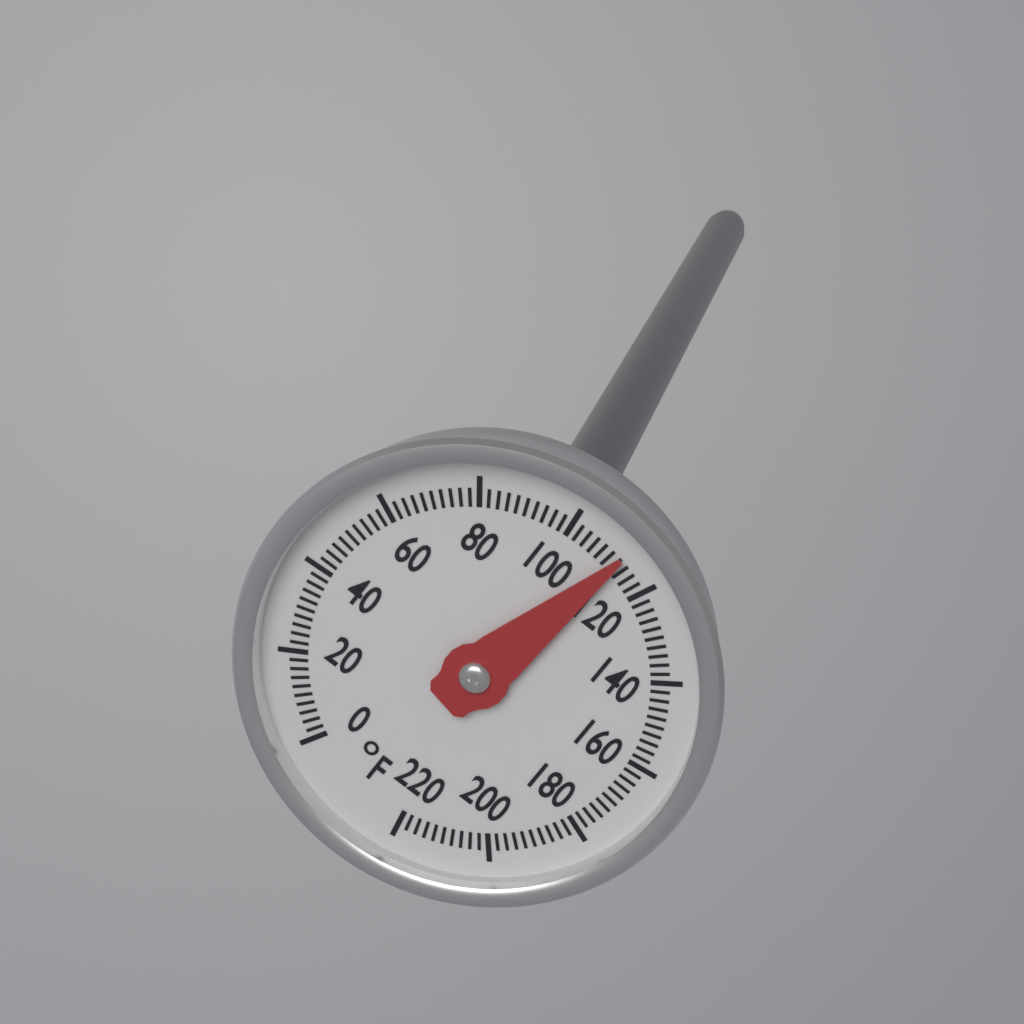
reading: 112 °F
